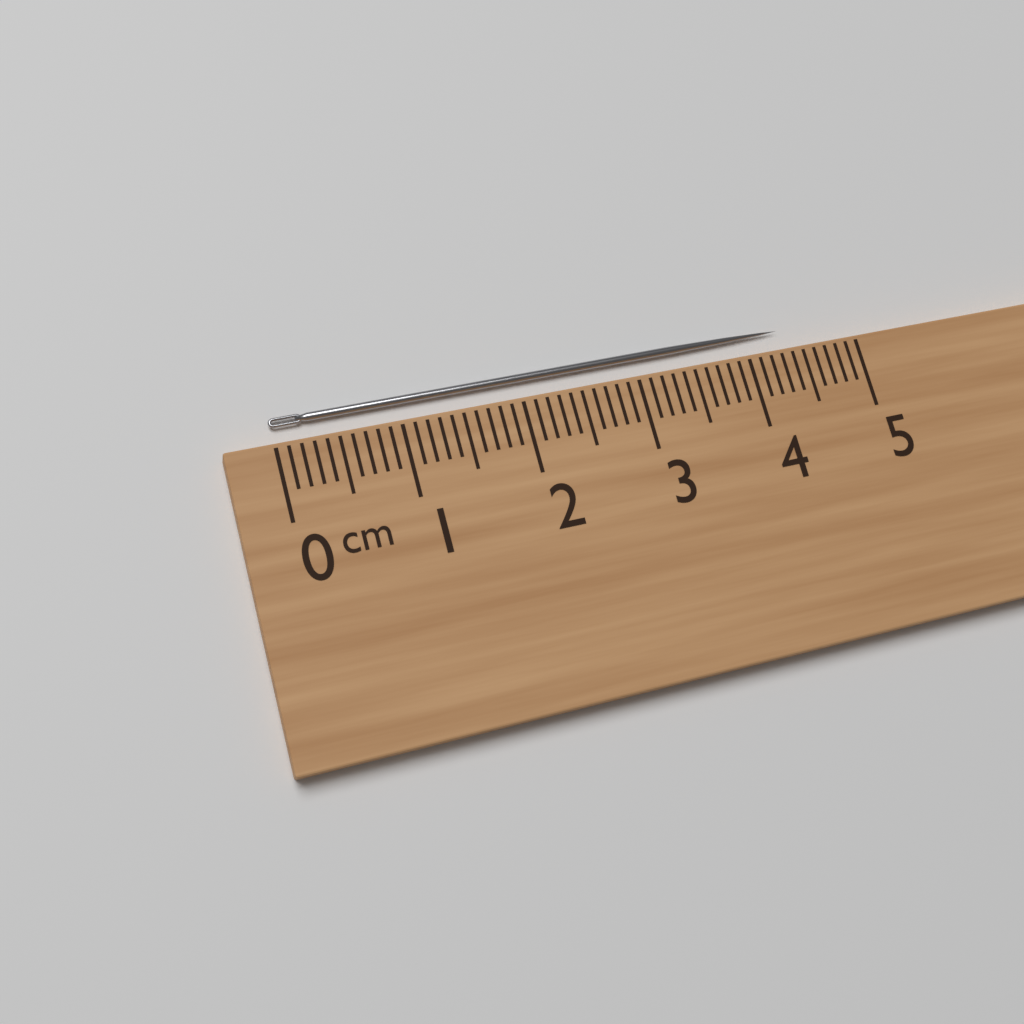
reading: 4.4 cm
